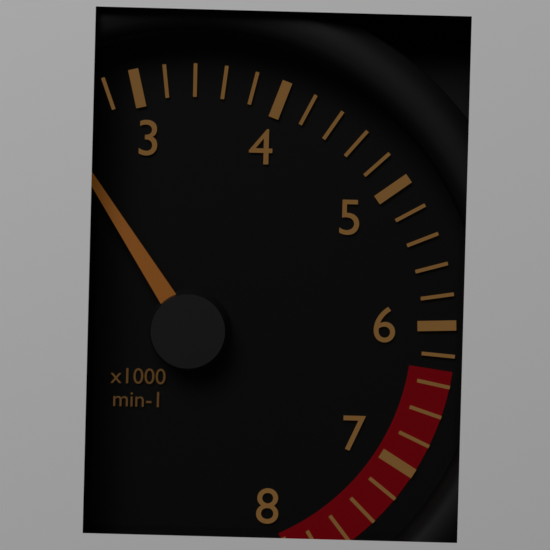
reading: 2400 min-1
